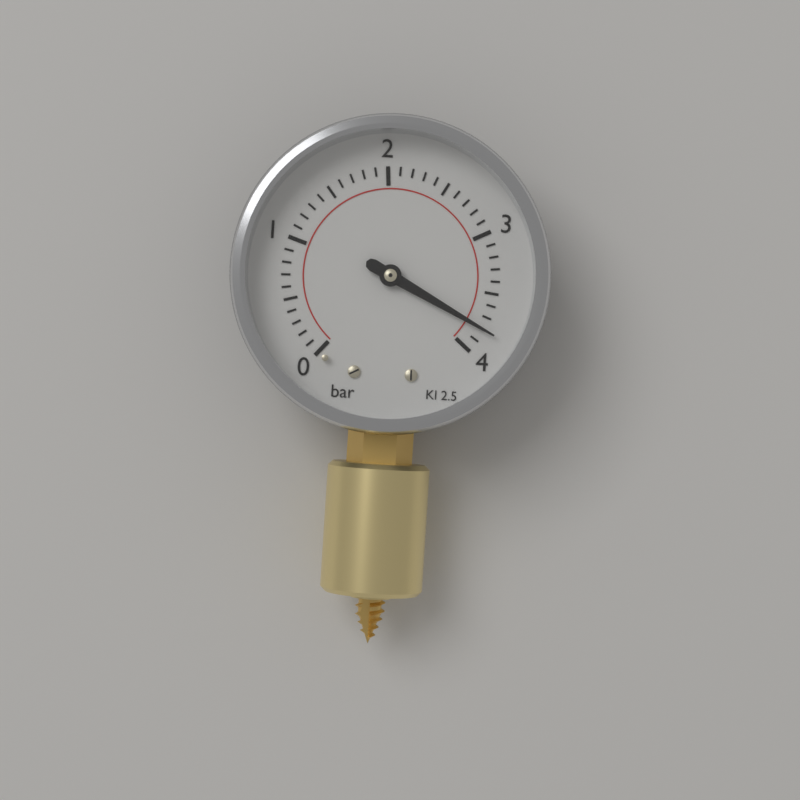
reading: 3.8 bar
